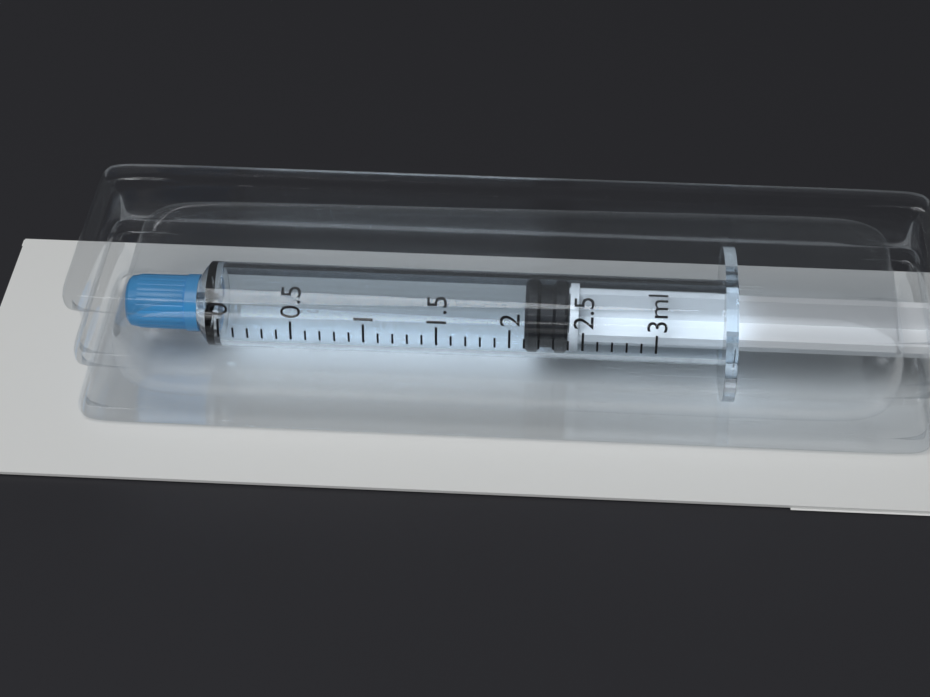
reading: 2.1 ml
